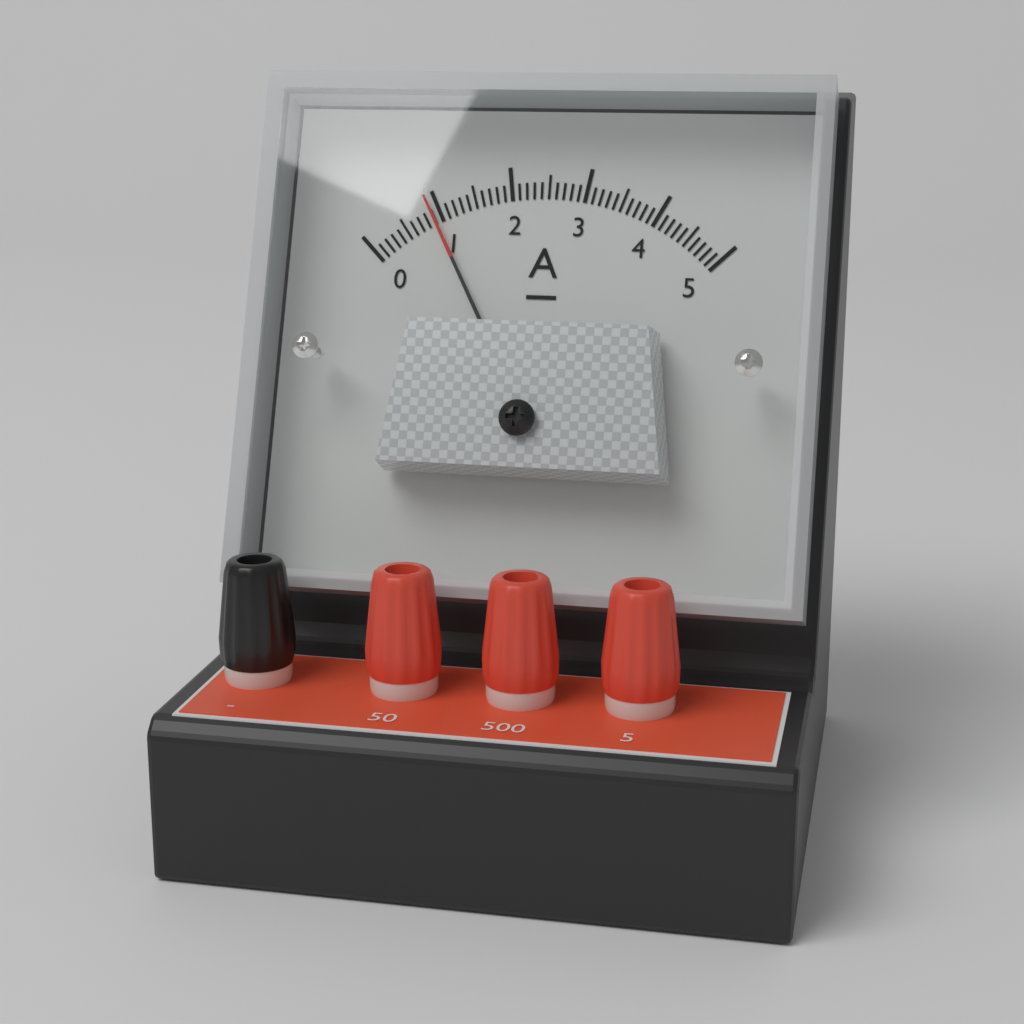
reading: 0.9 A
